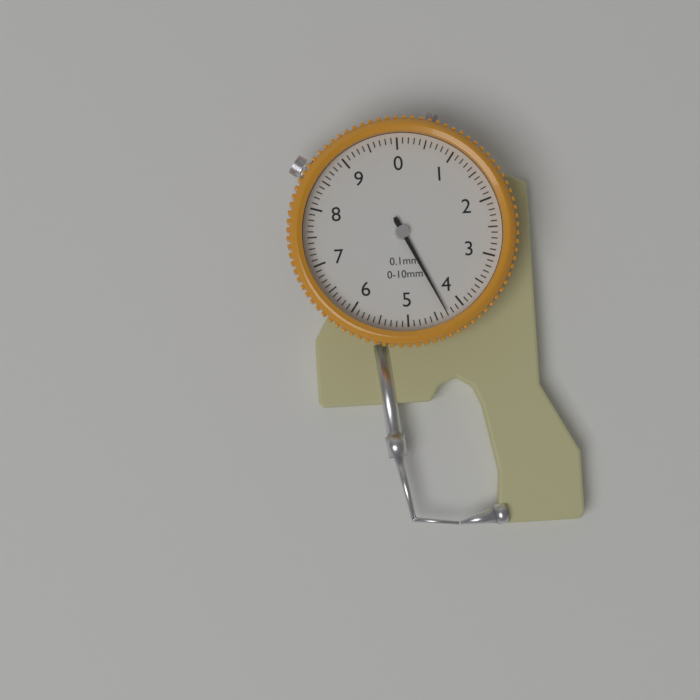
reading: 4.3 mm
